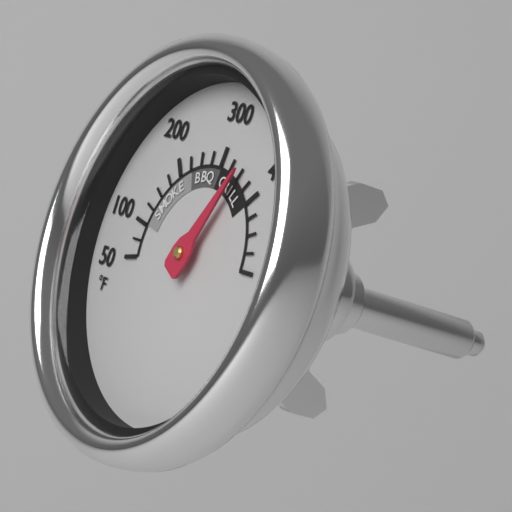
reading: 350 °F
